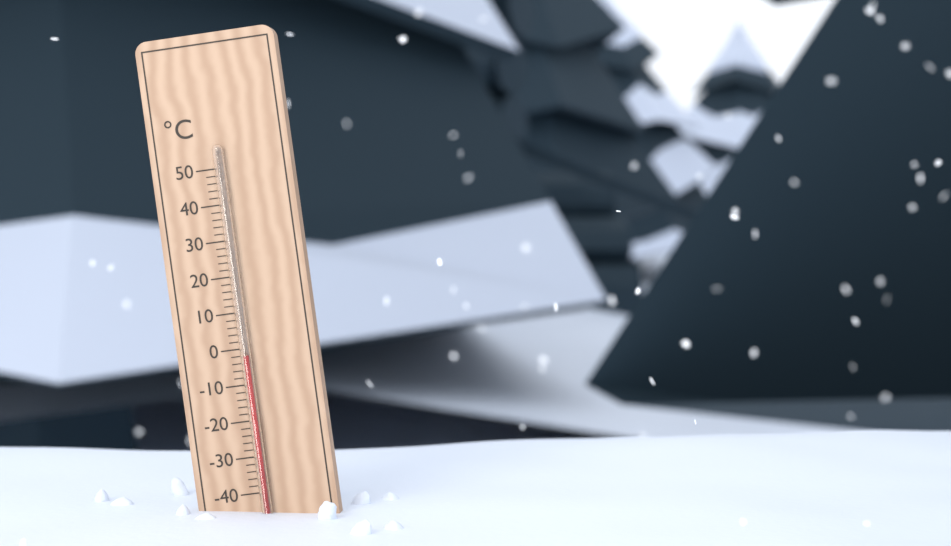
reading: -2 °C
